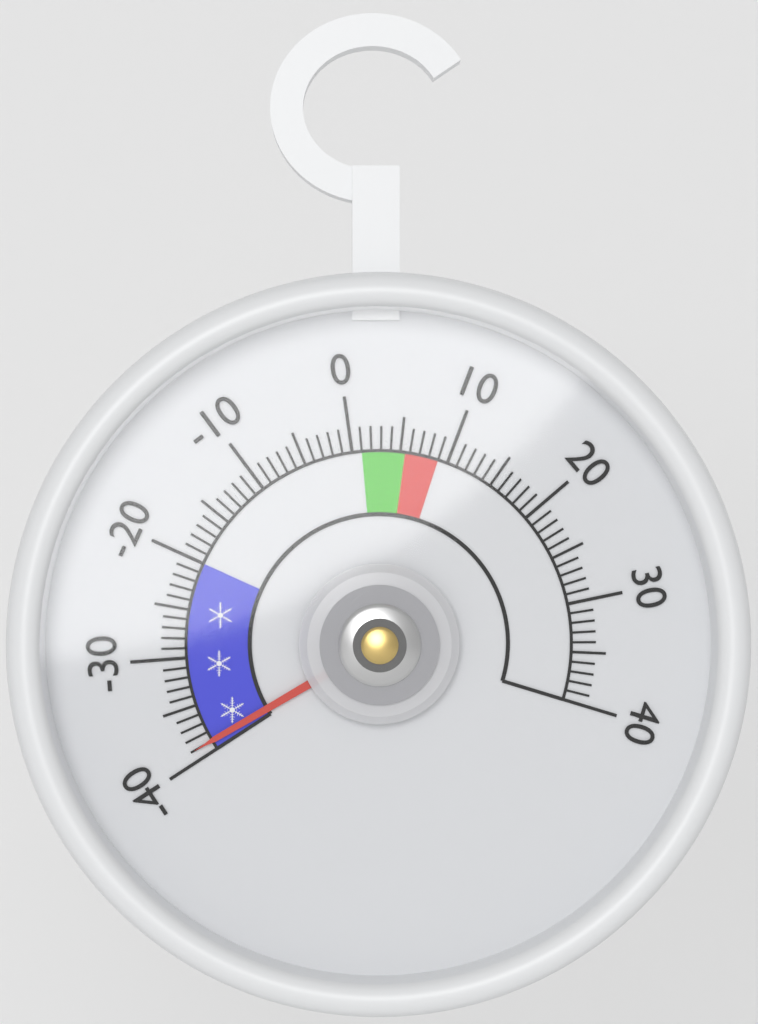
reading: -39 (no unit)
